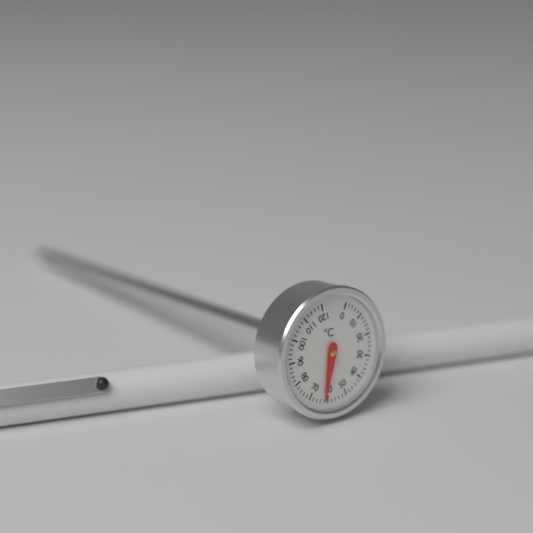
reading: 62 °C
